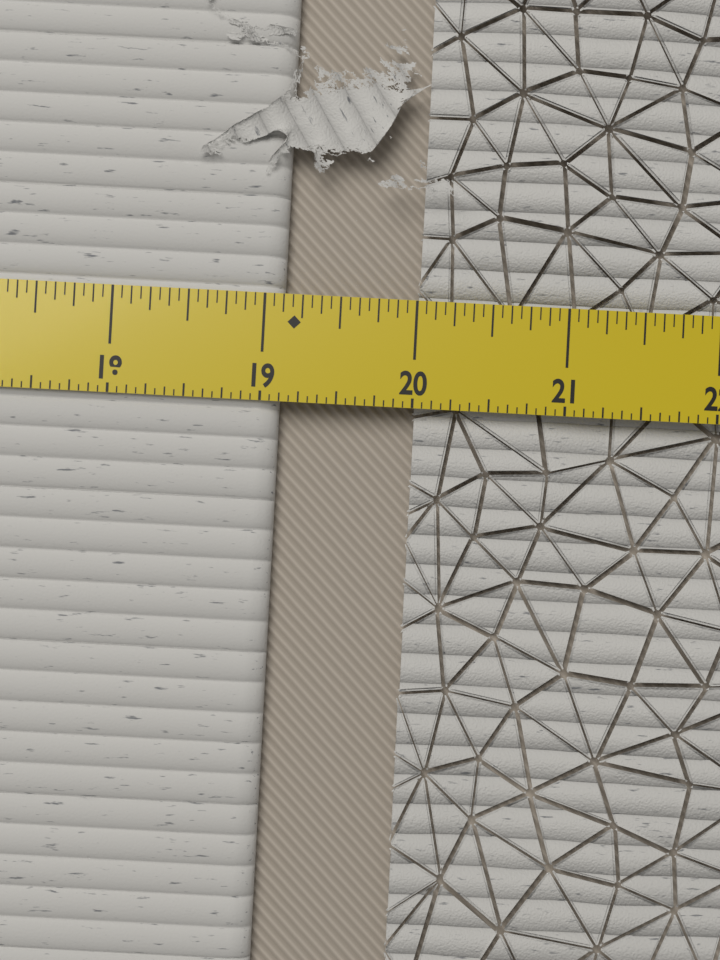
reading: 19.1250 in
